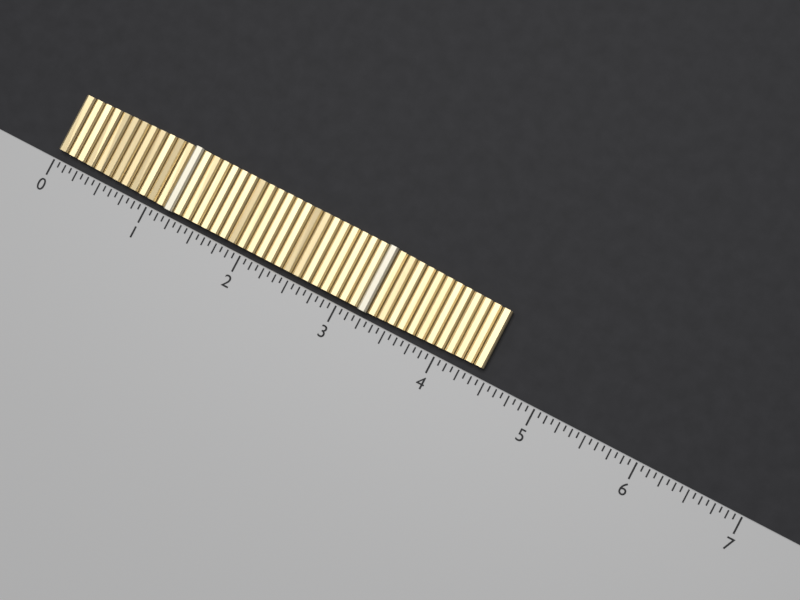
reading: 4.4375 (no unit)
